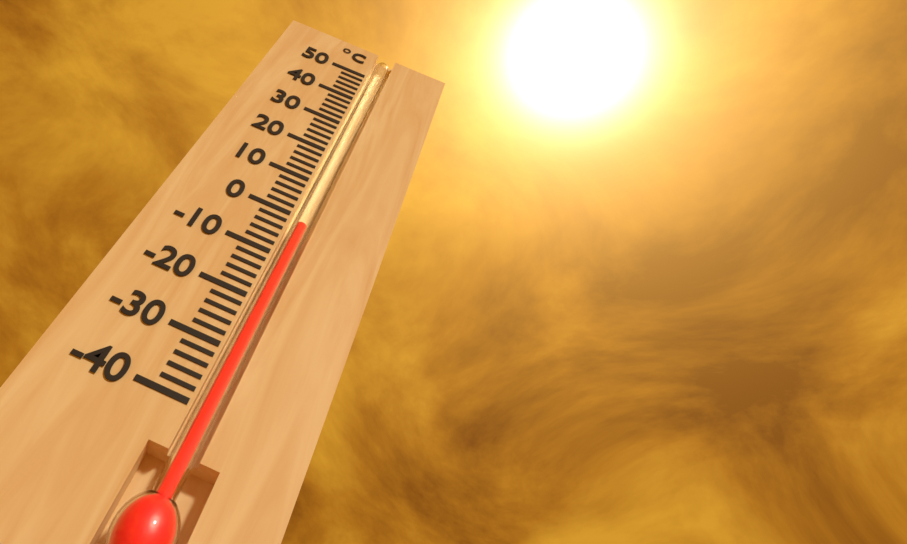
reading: -2 °C
